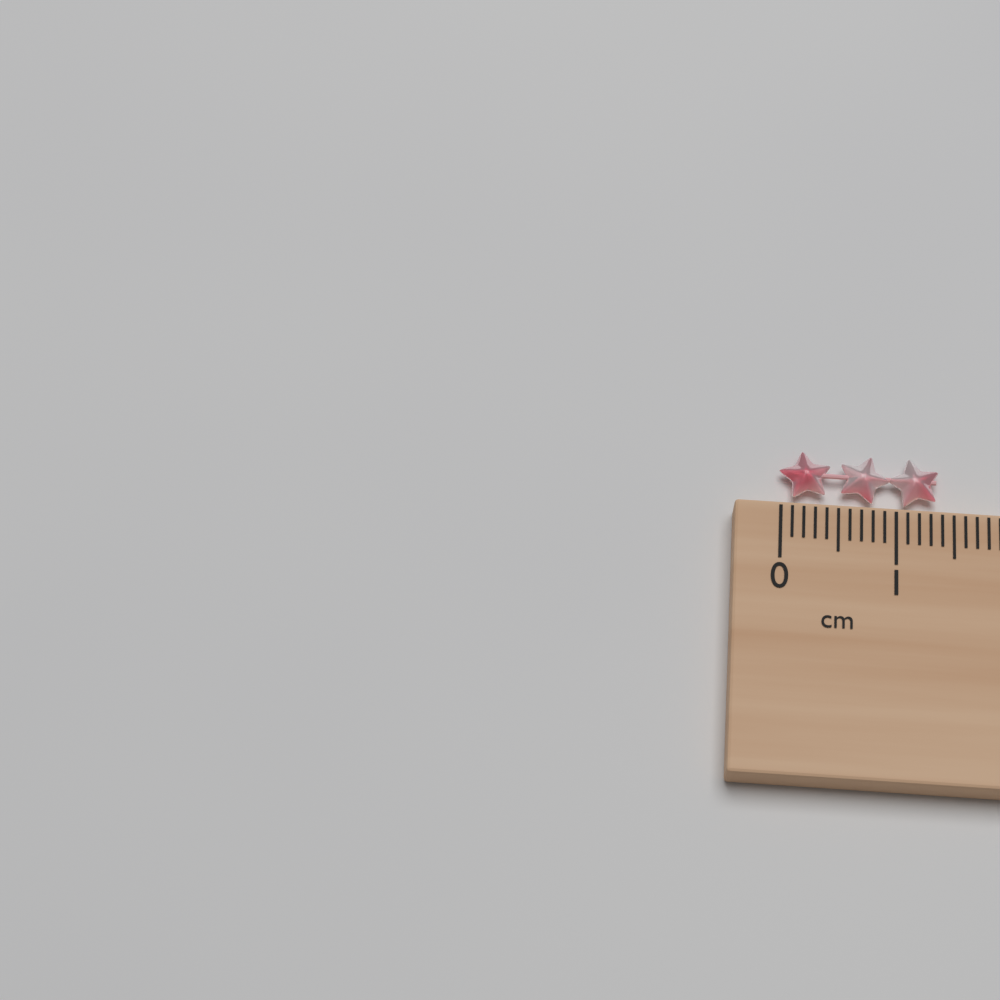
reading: 1.4 cm
